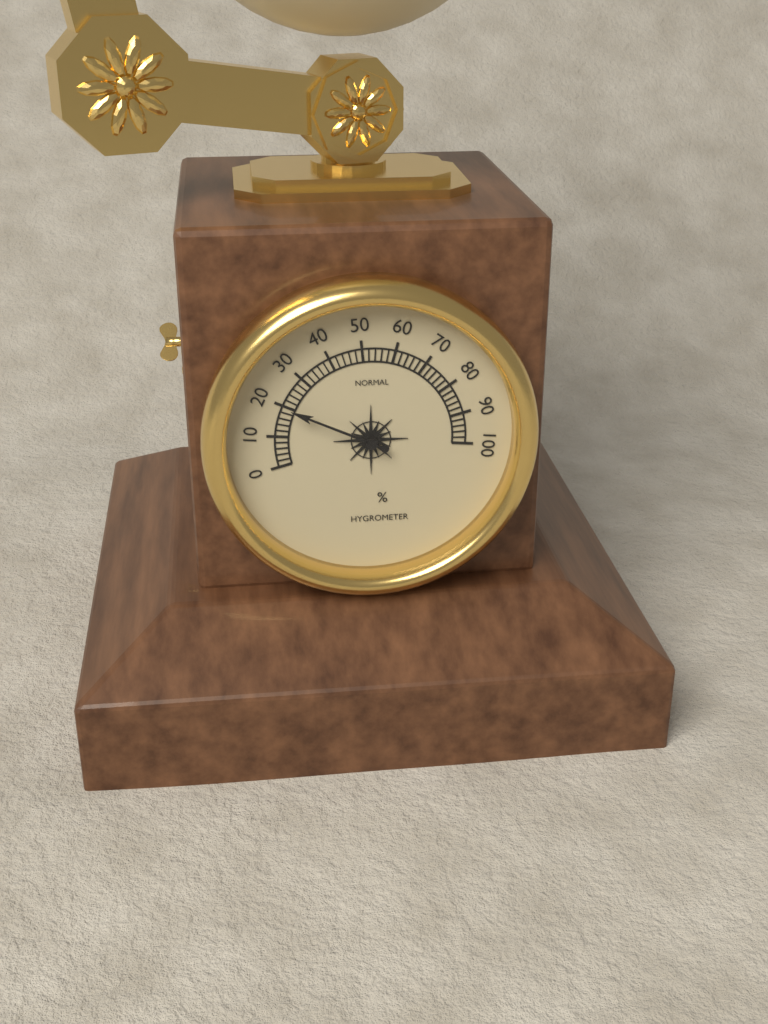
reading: 20 %
